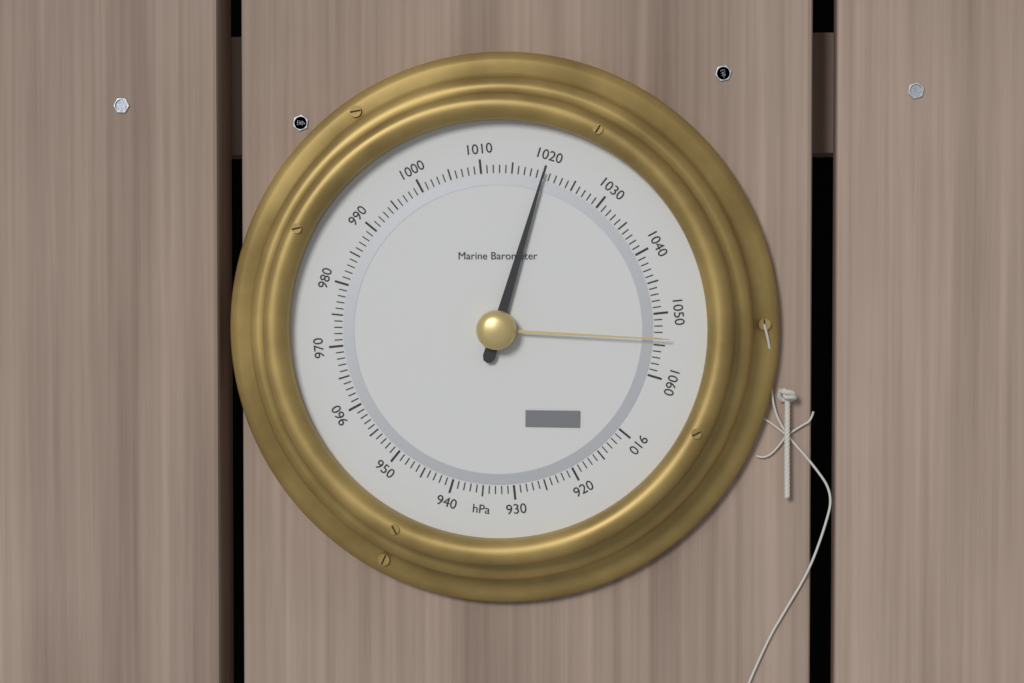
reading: 1020 hPa
